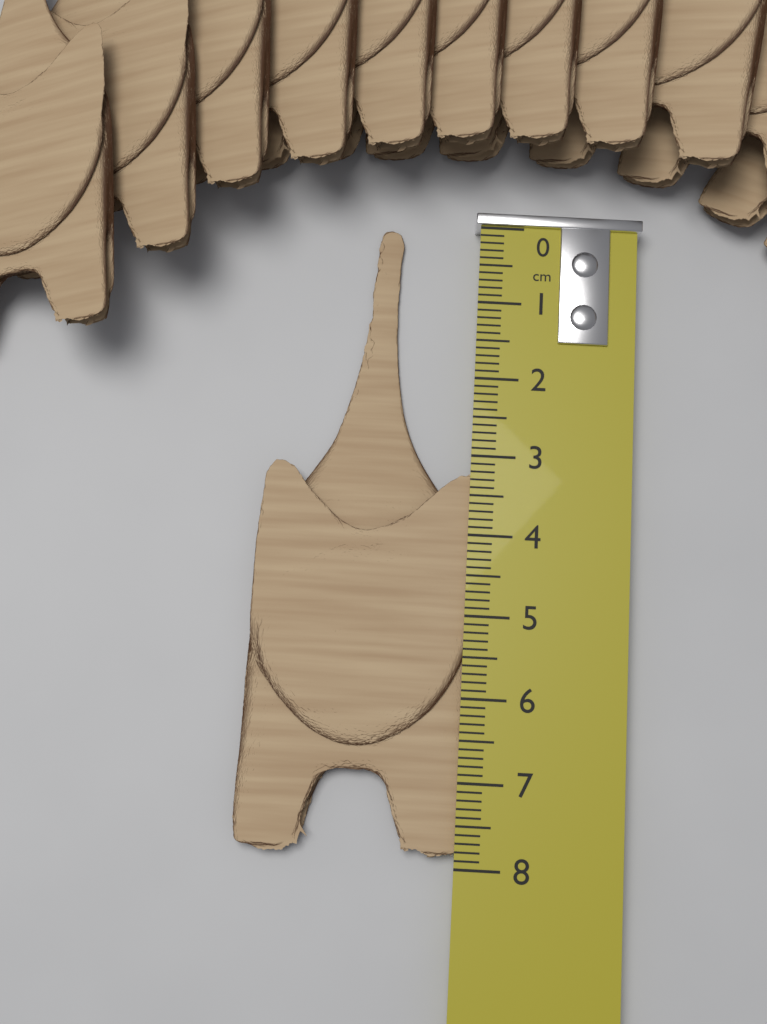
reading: 7.9 cm
